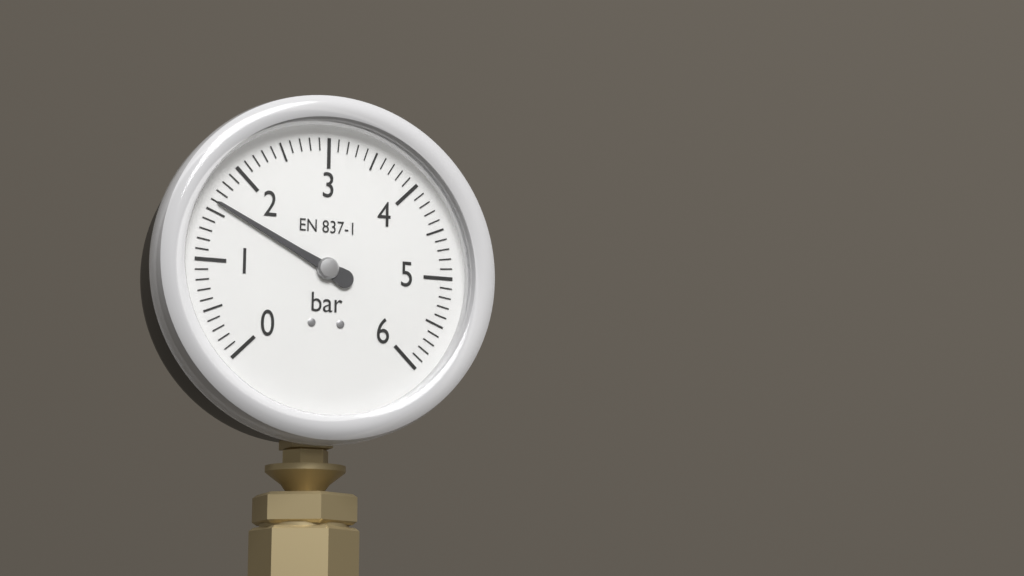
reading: 1.6 bar
